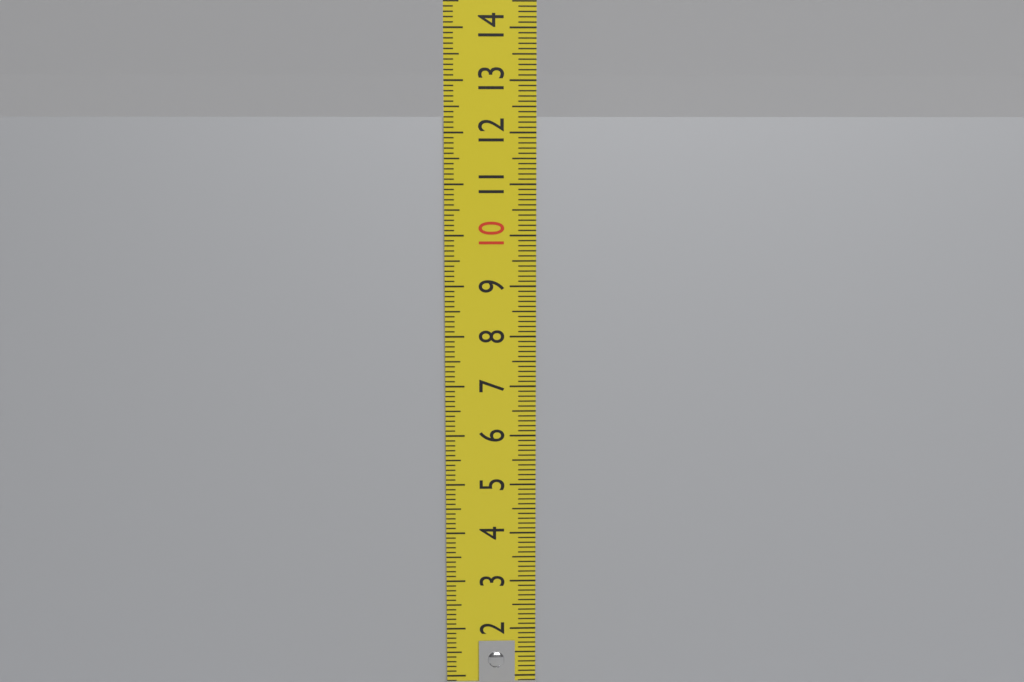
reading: 12.3 cm
